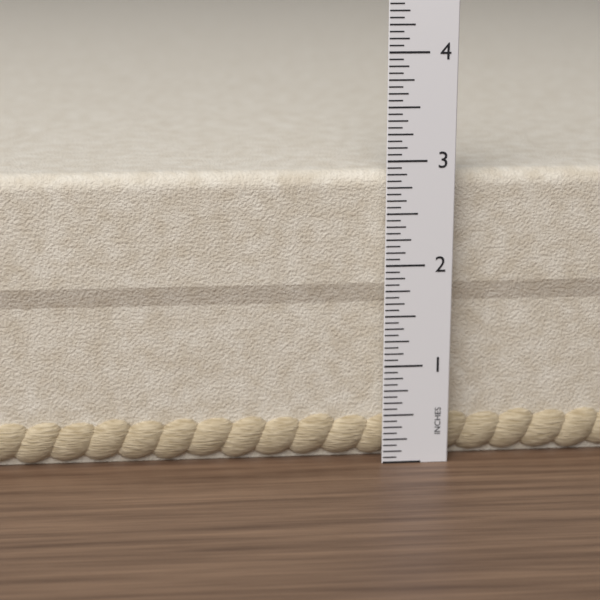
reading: 2.8750 in
